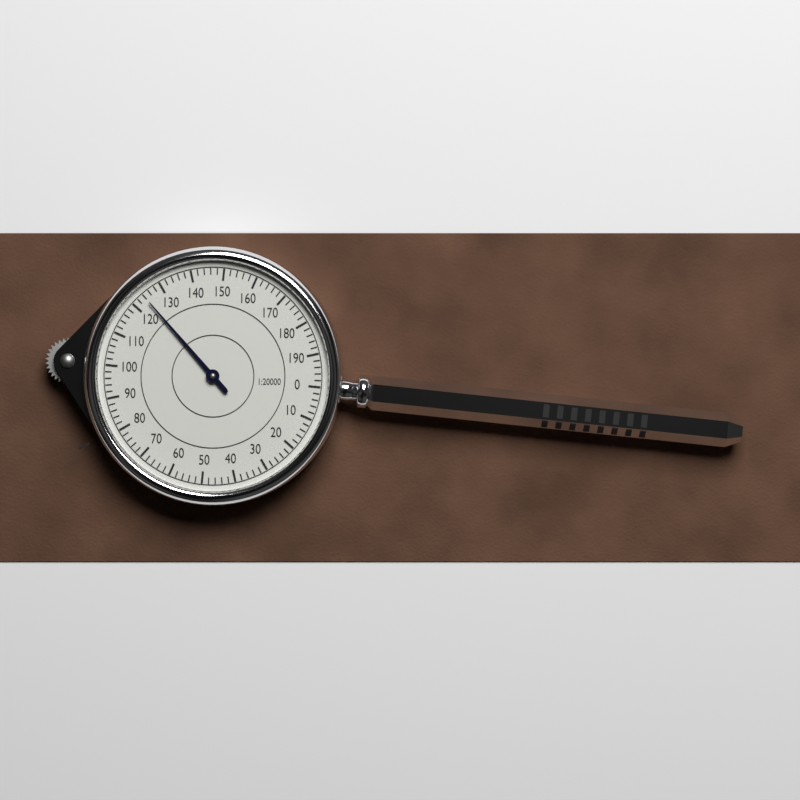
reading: 124 (no unit)
